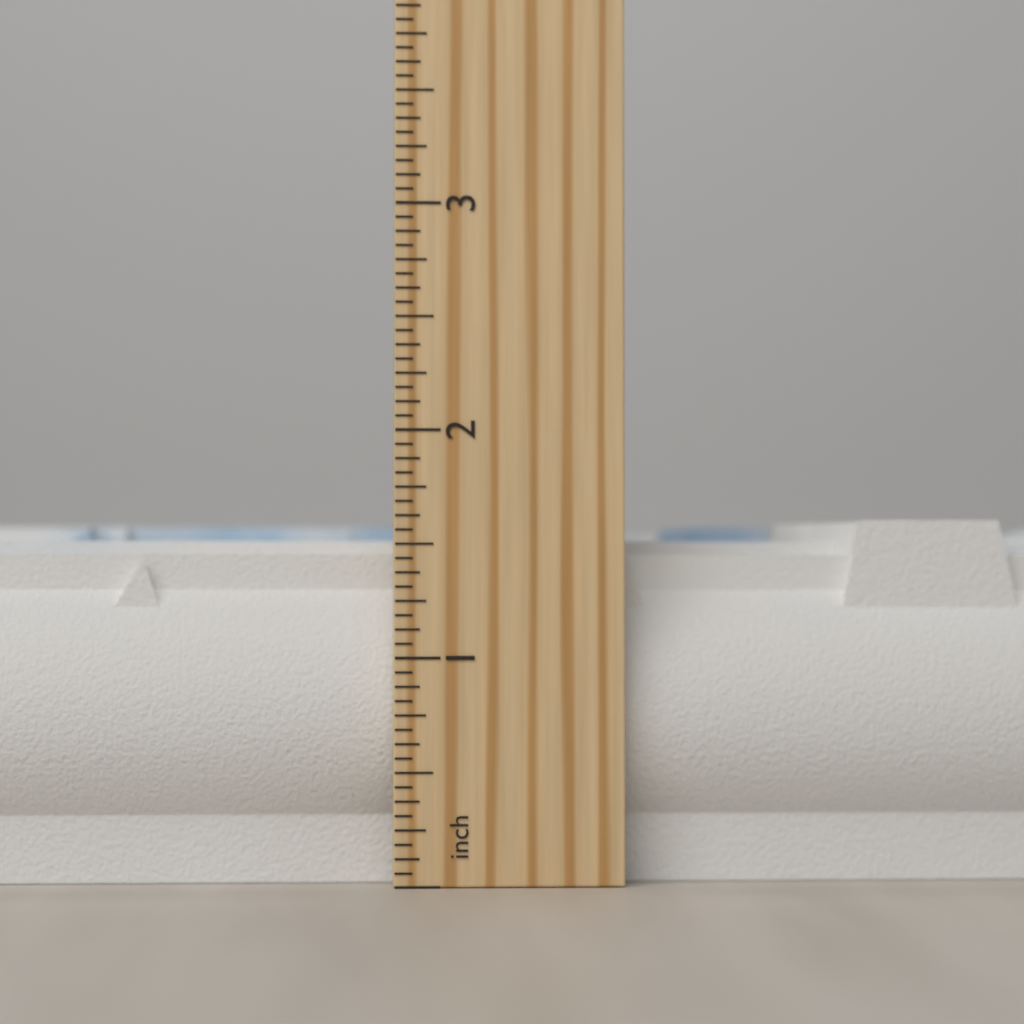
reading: 1.6250 inch
